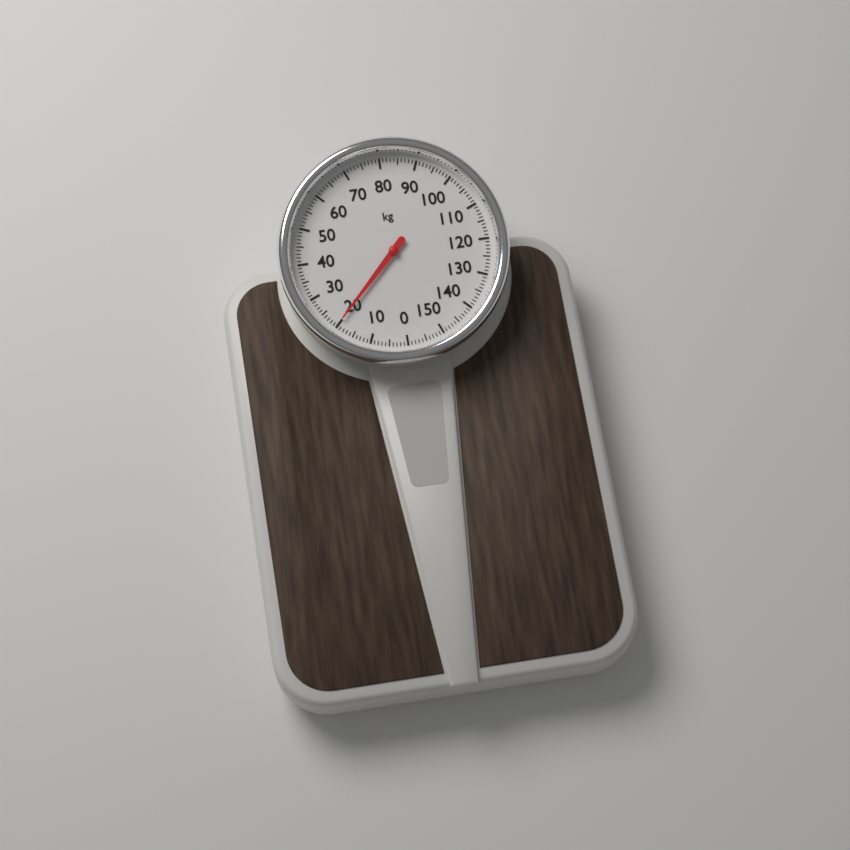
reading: 20 kg
